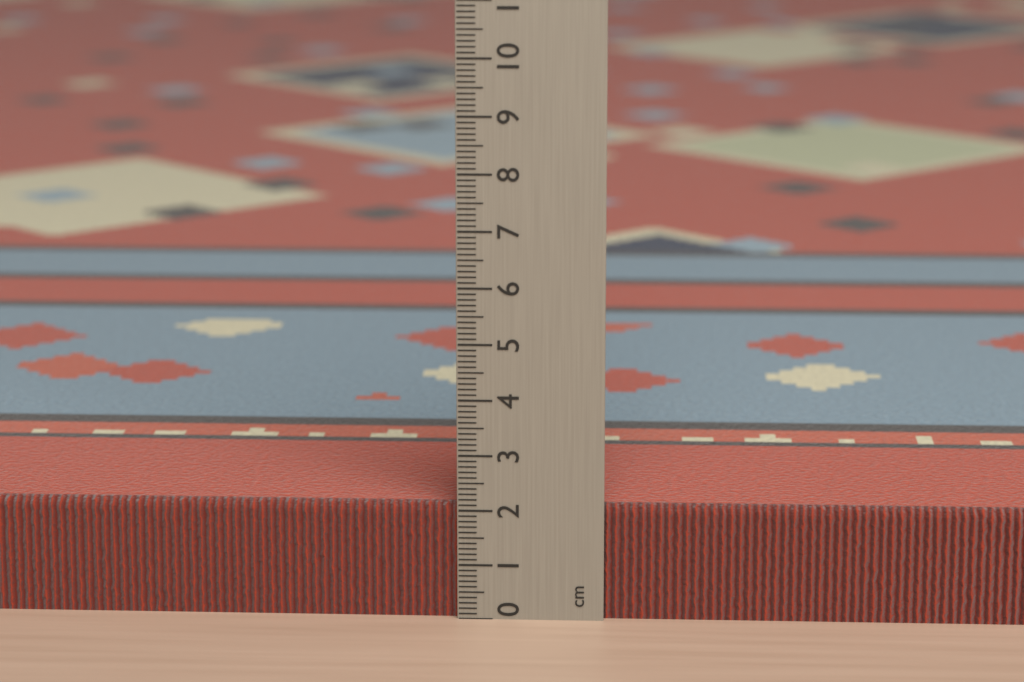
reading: 2.1 cm
